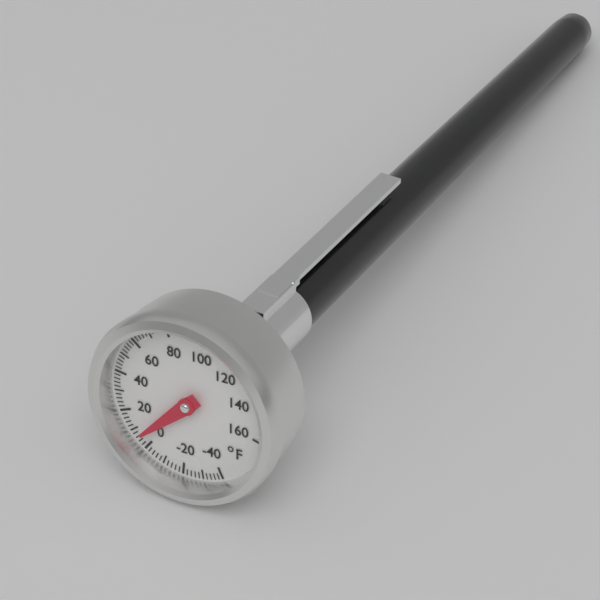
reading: 6 °F
